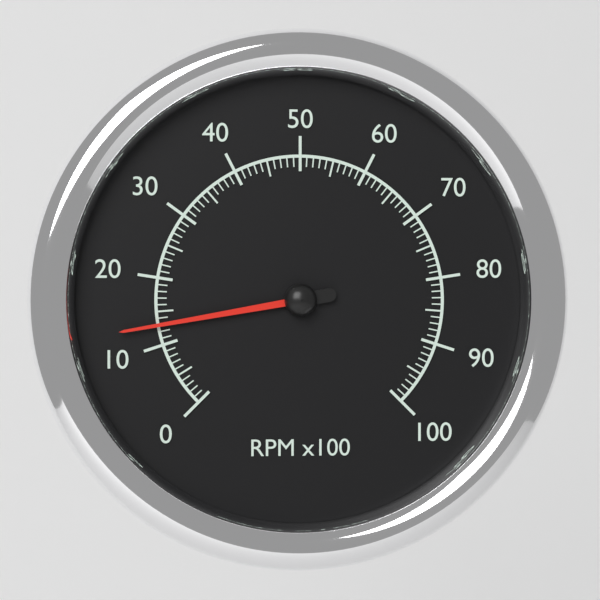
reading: 13 RPM x100
